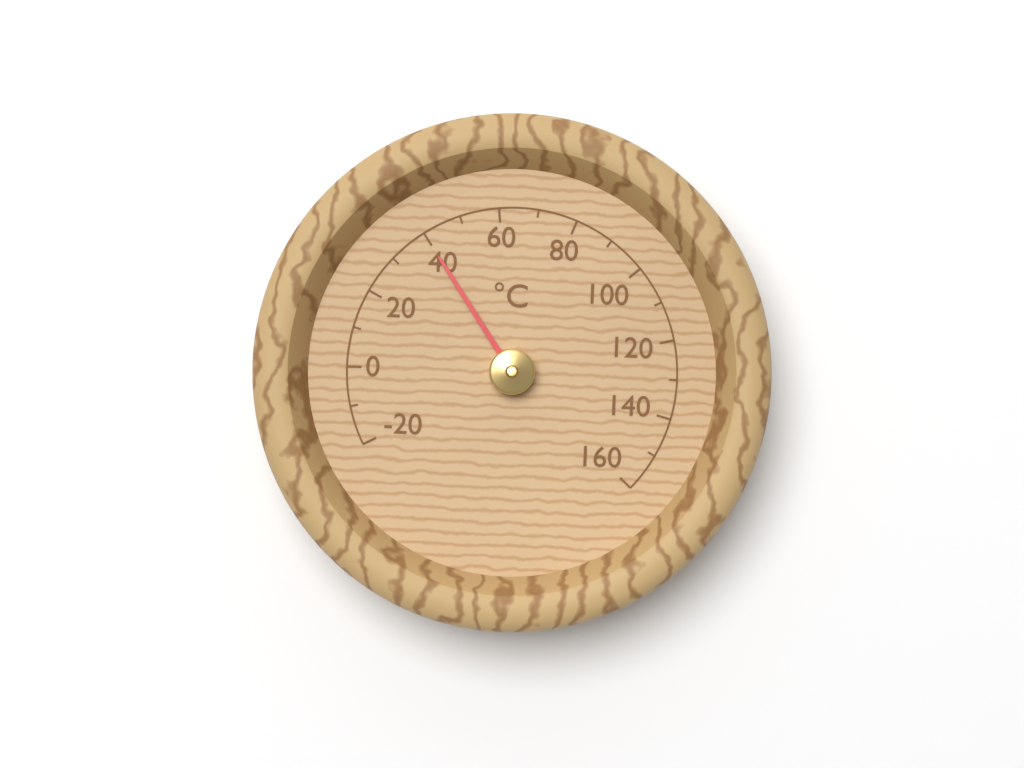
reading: 40 °C
